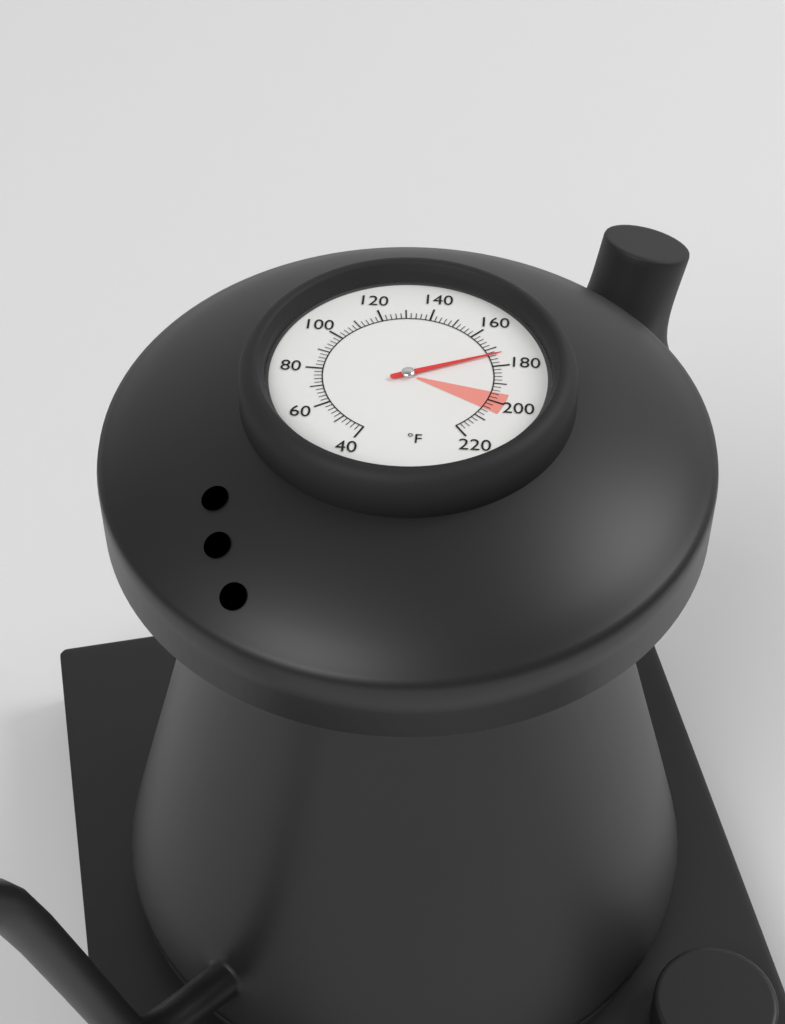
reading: 174 °F
